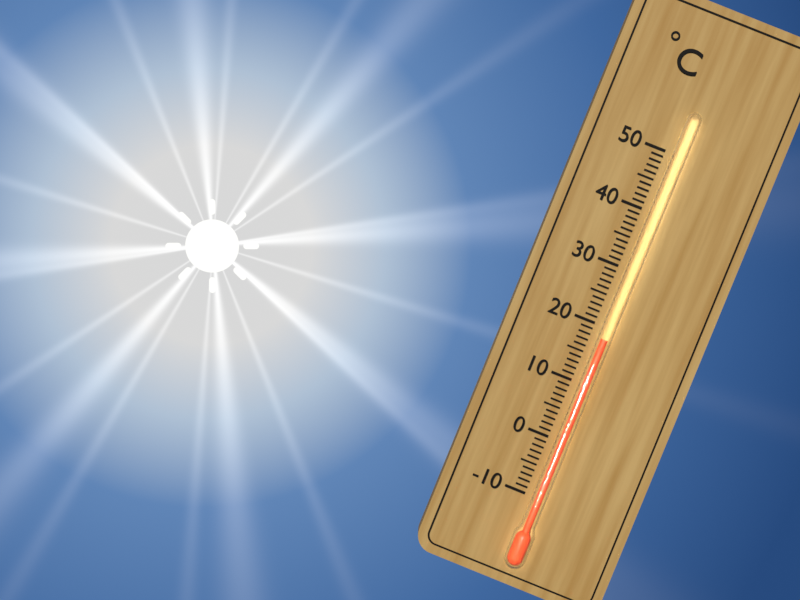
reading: 18 °C
